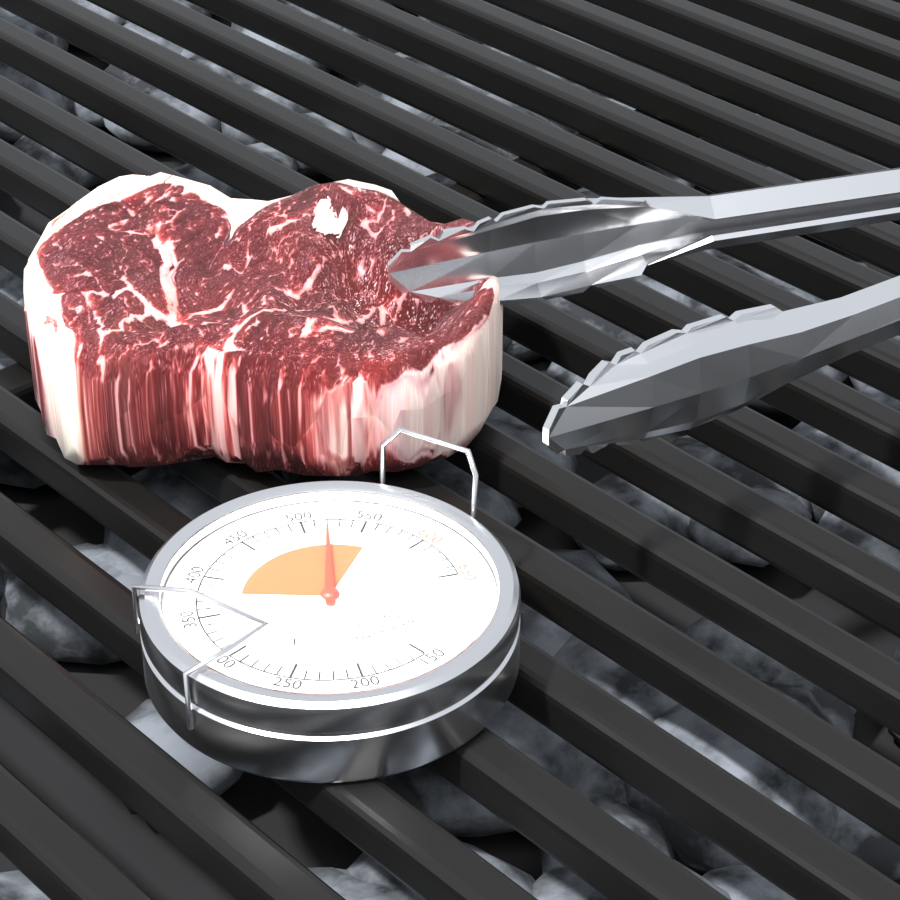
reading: 520 °F
